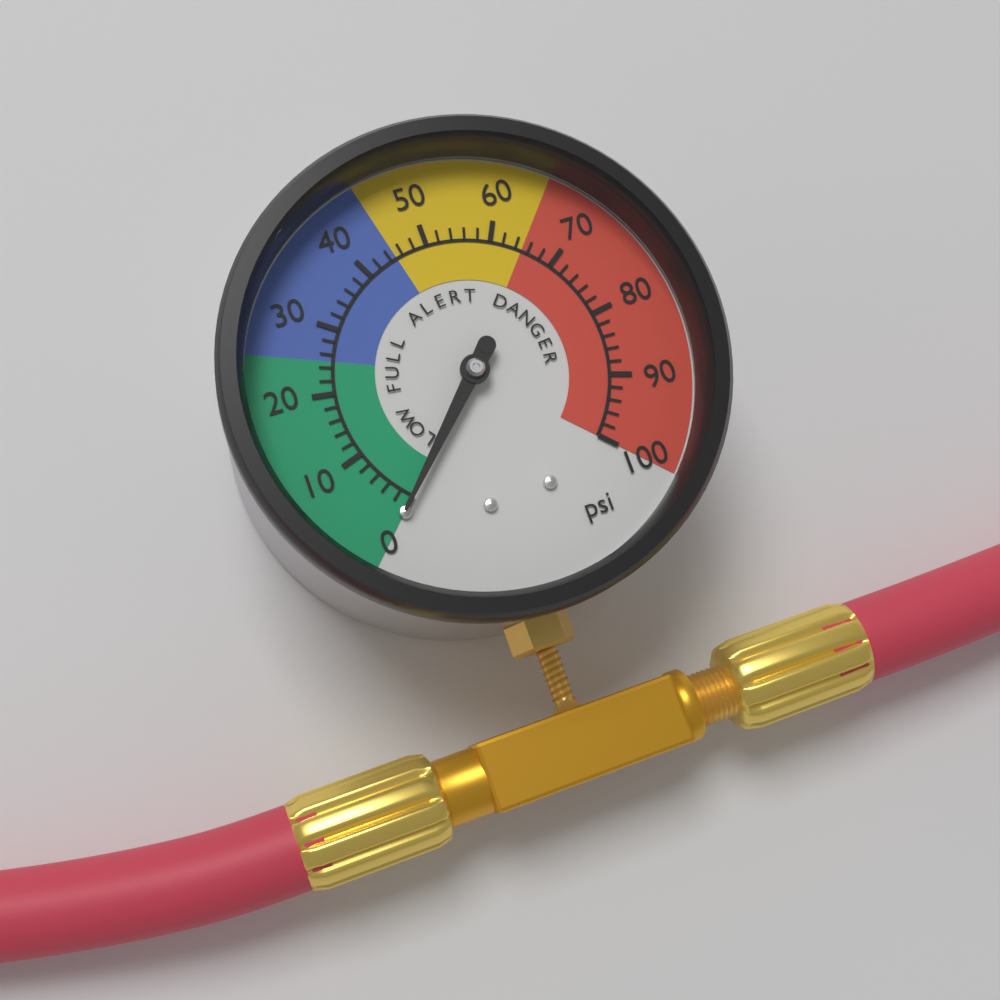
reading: 0 psi
